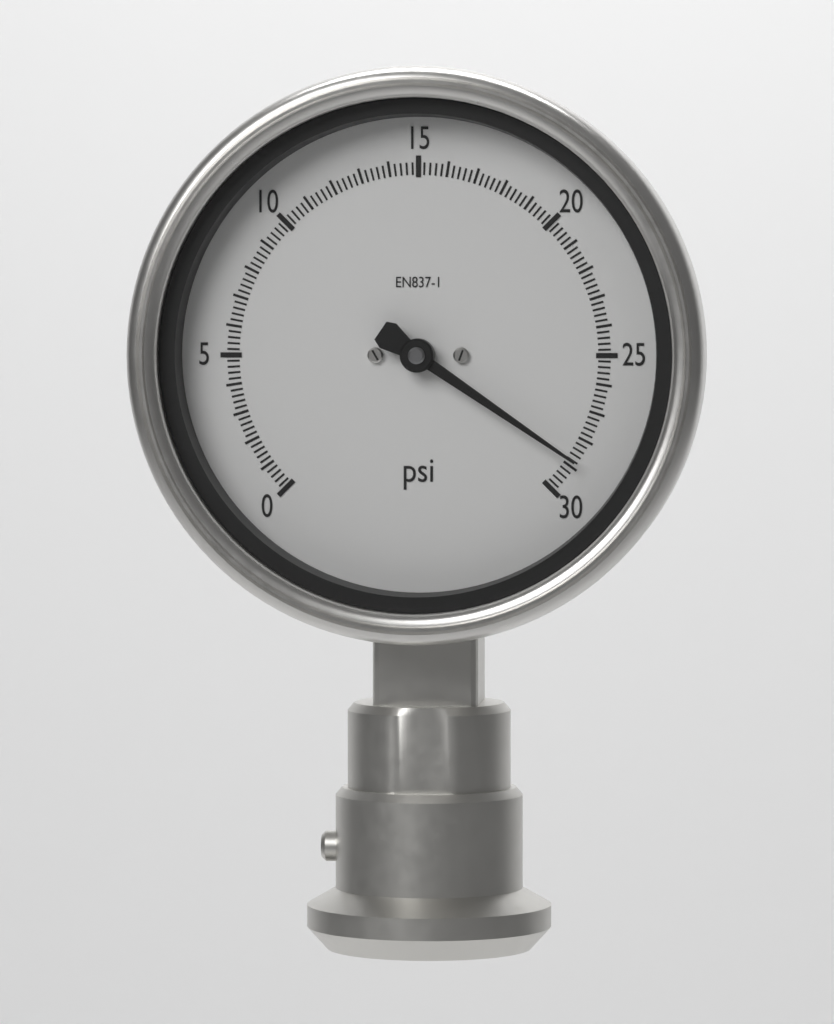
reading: 28.8 psi
